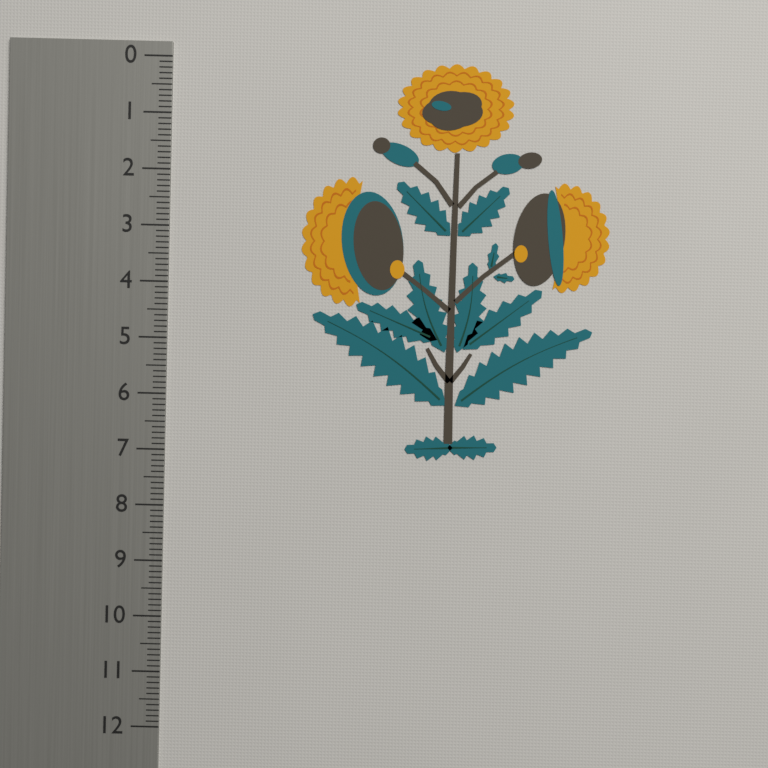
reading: 7.1 (no unit)
